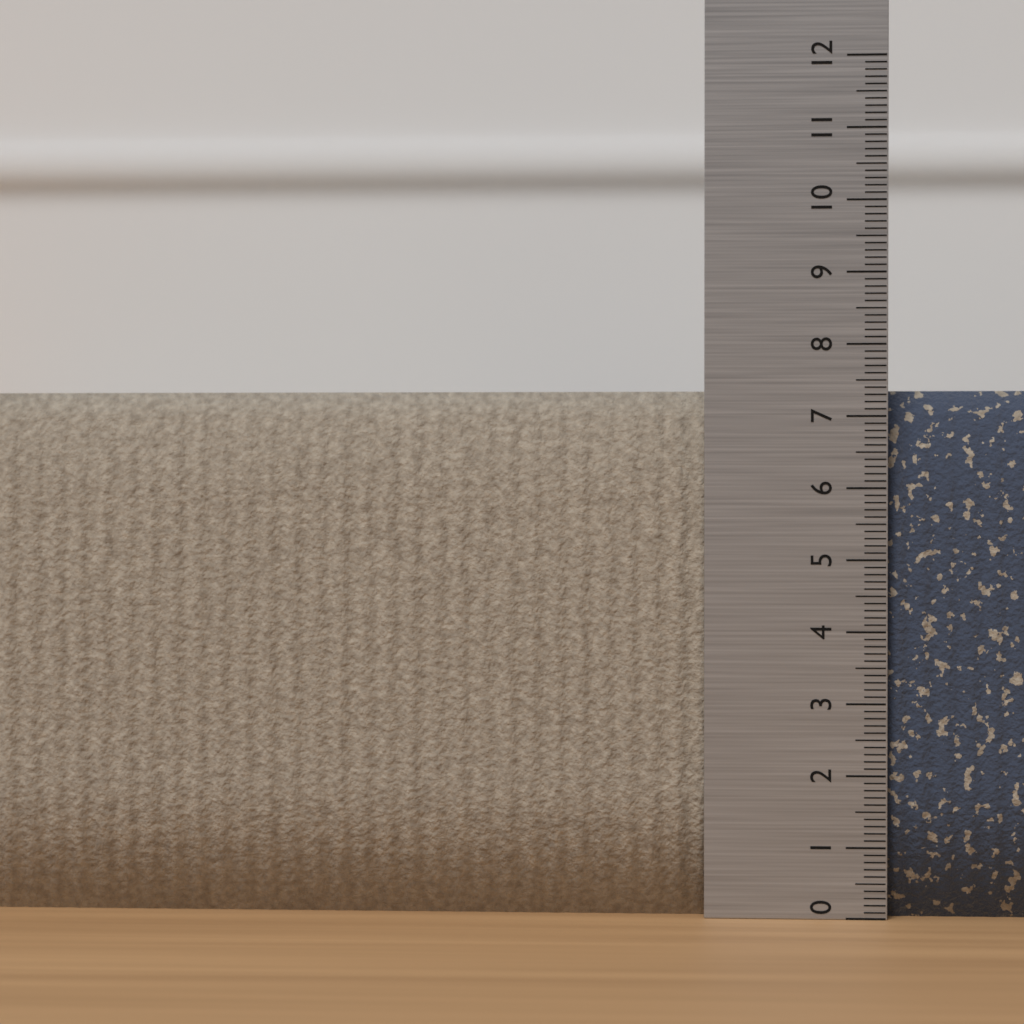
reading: 7.4 (no unit)
